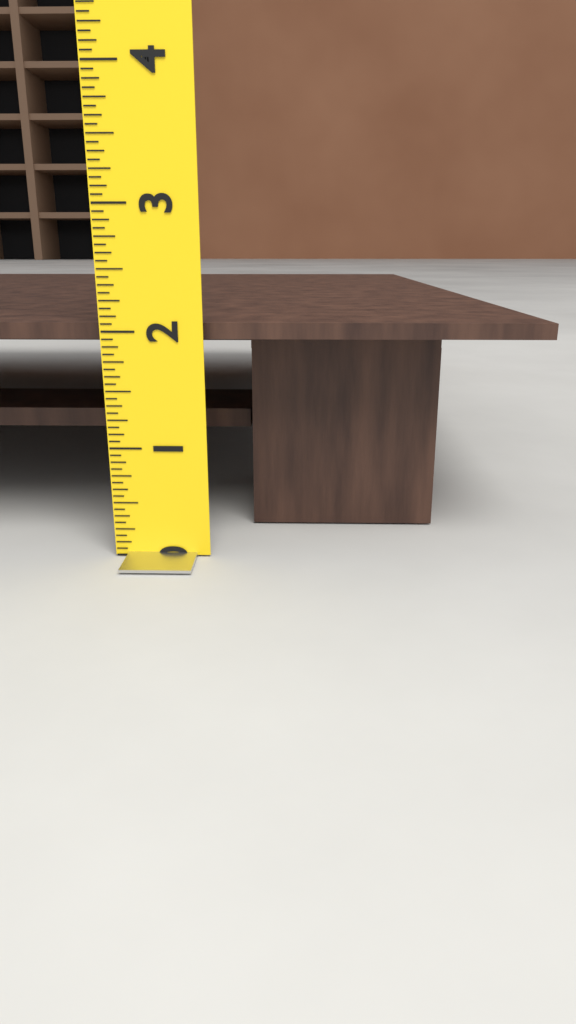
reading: 2.0625 (no unit)
